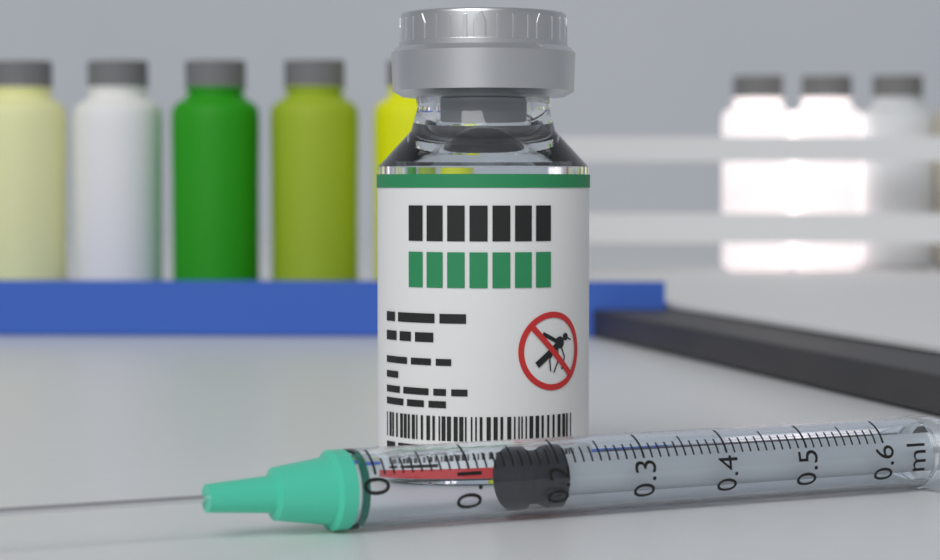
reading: 0.16 ml
